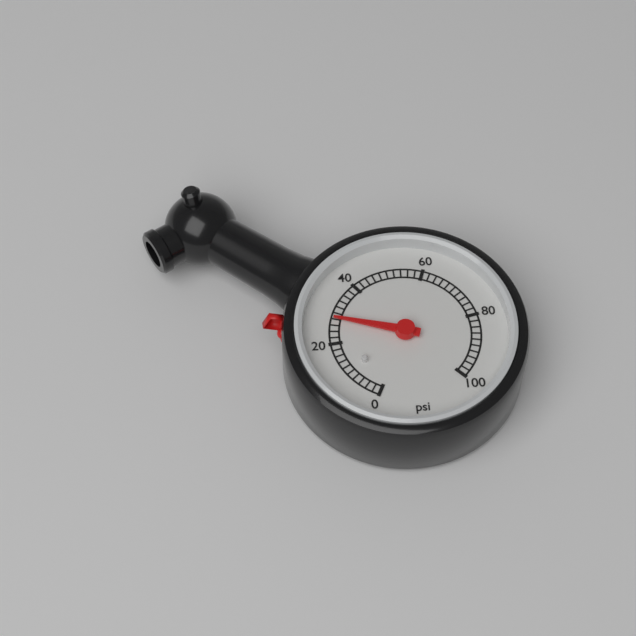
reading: 28 psi
